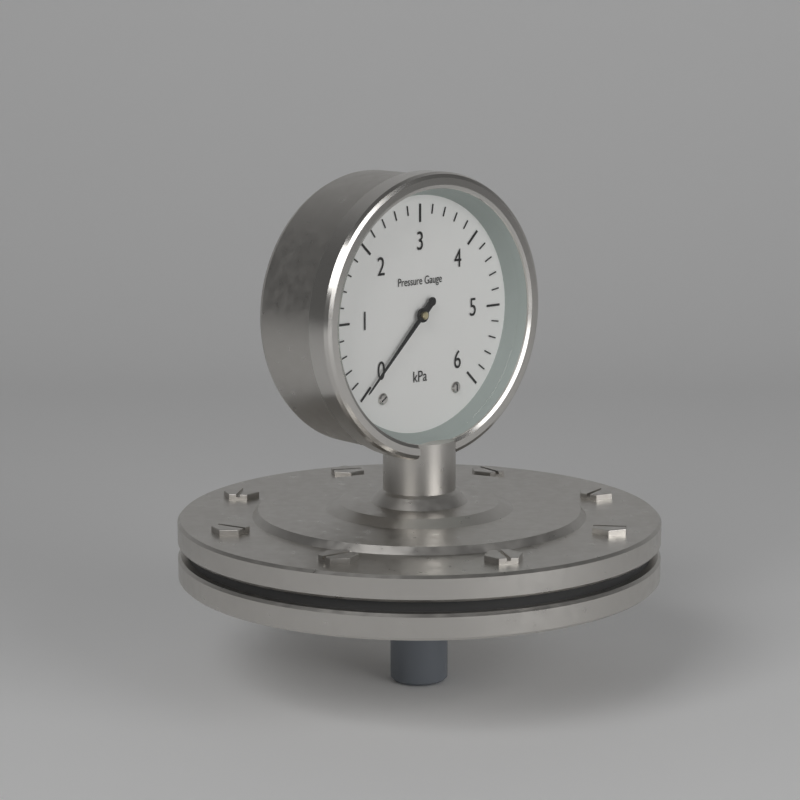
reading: 0.0 kPa
